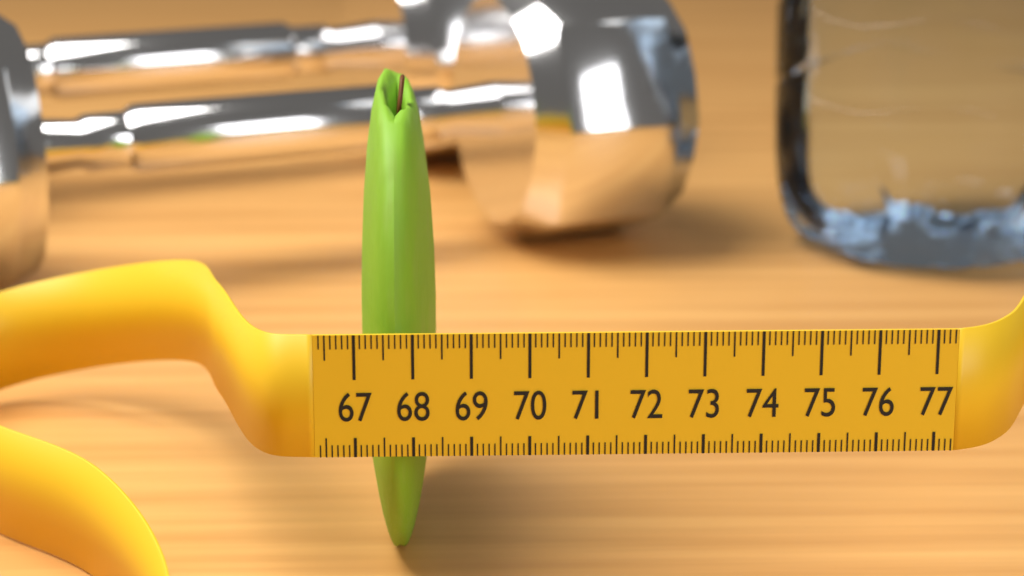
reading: 68.4 (no unit)
